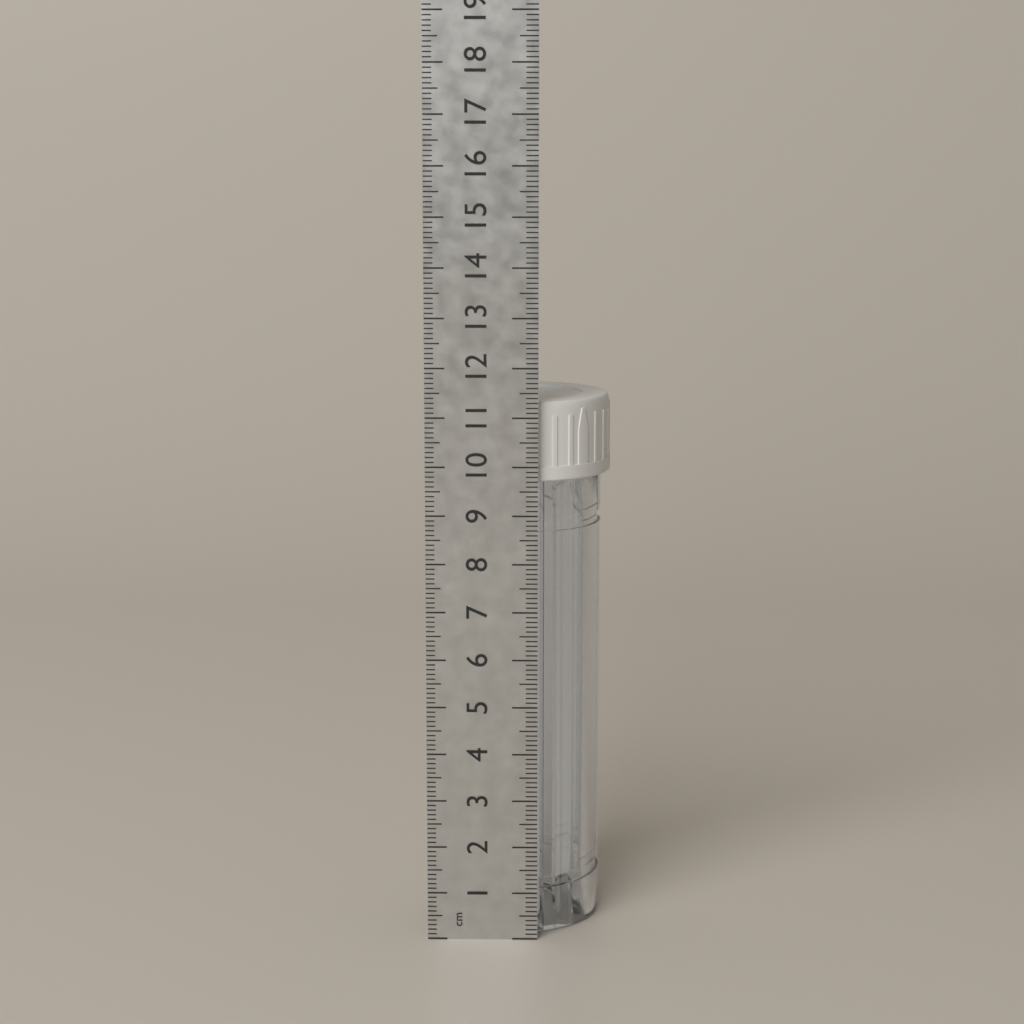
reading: 11.3 cm
